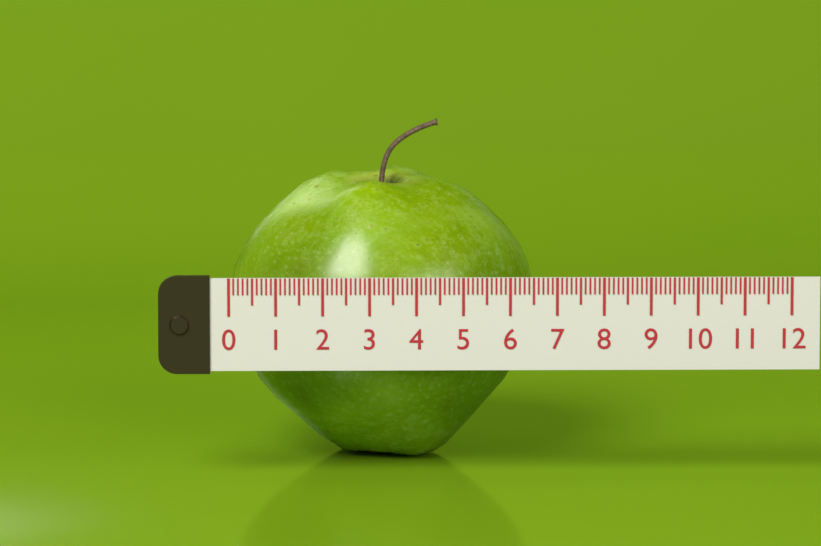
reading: 6.6 (no unit)
